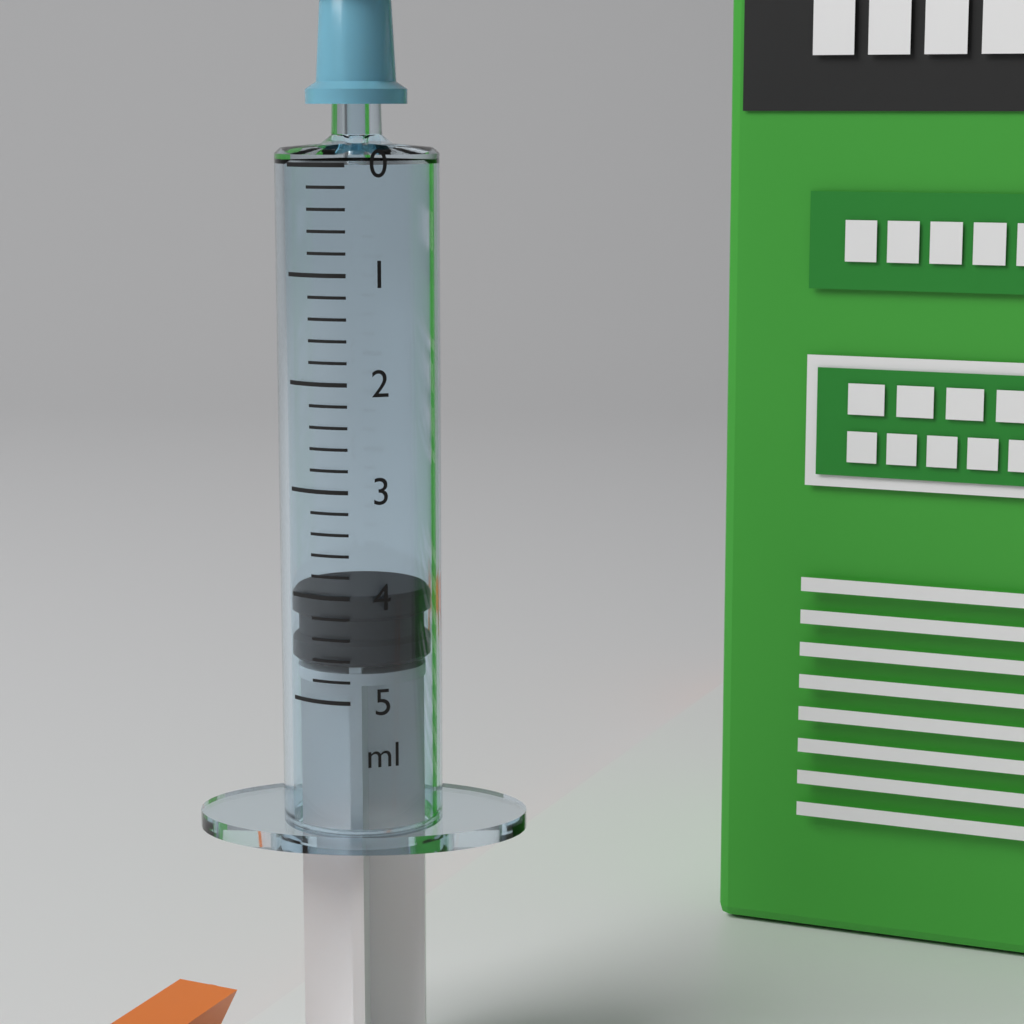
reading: 4.0 ml
